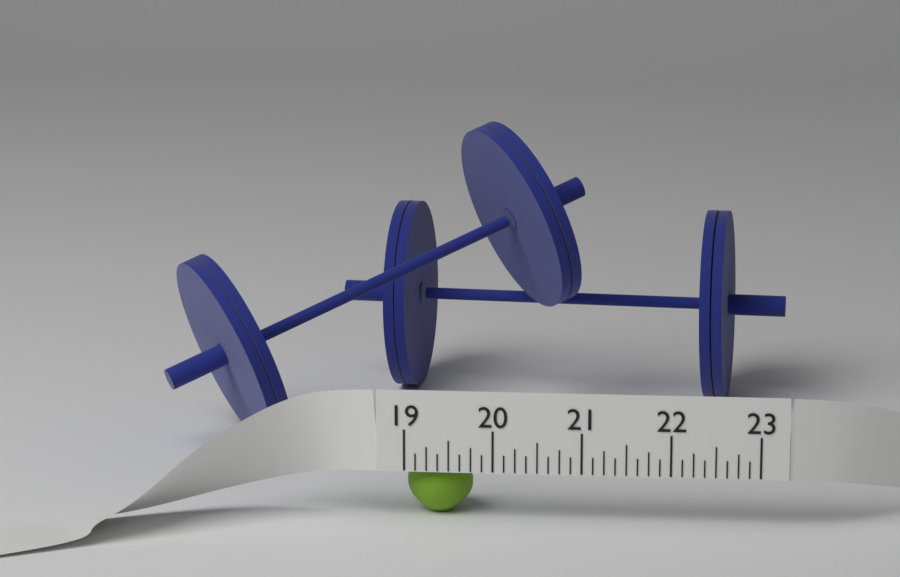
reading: 19.750 (no unit)
